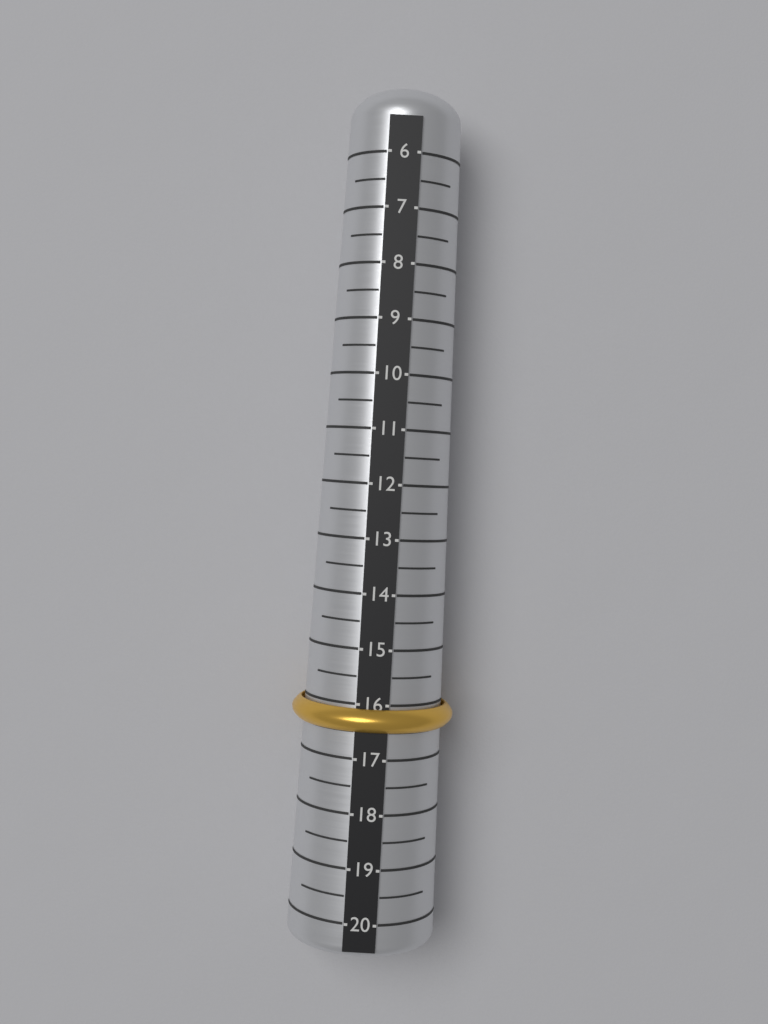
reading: 16.5 (no unit)
